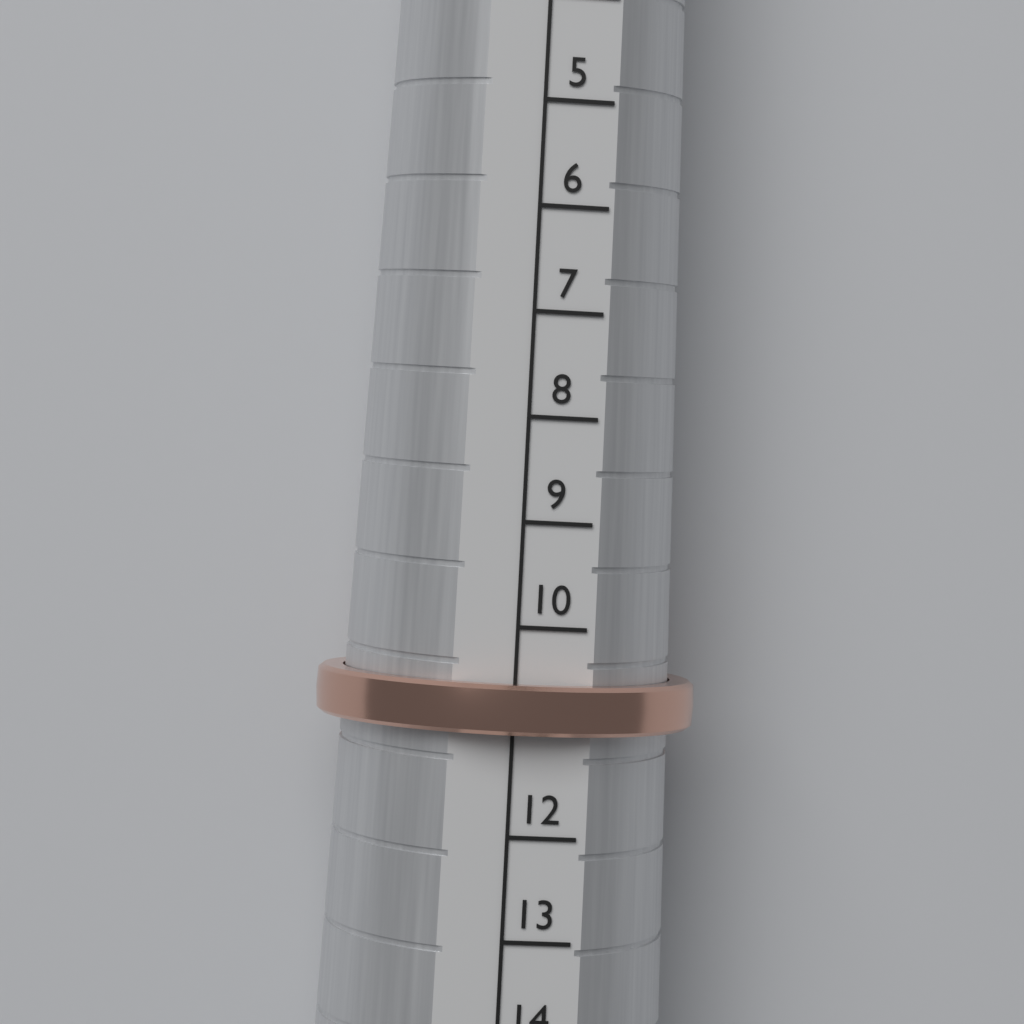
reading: 11 (no unit)
